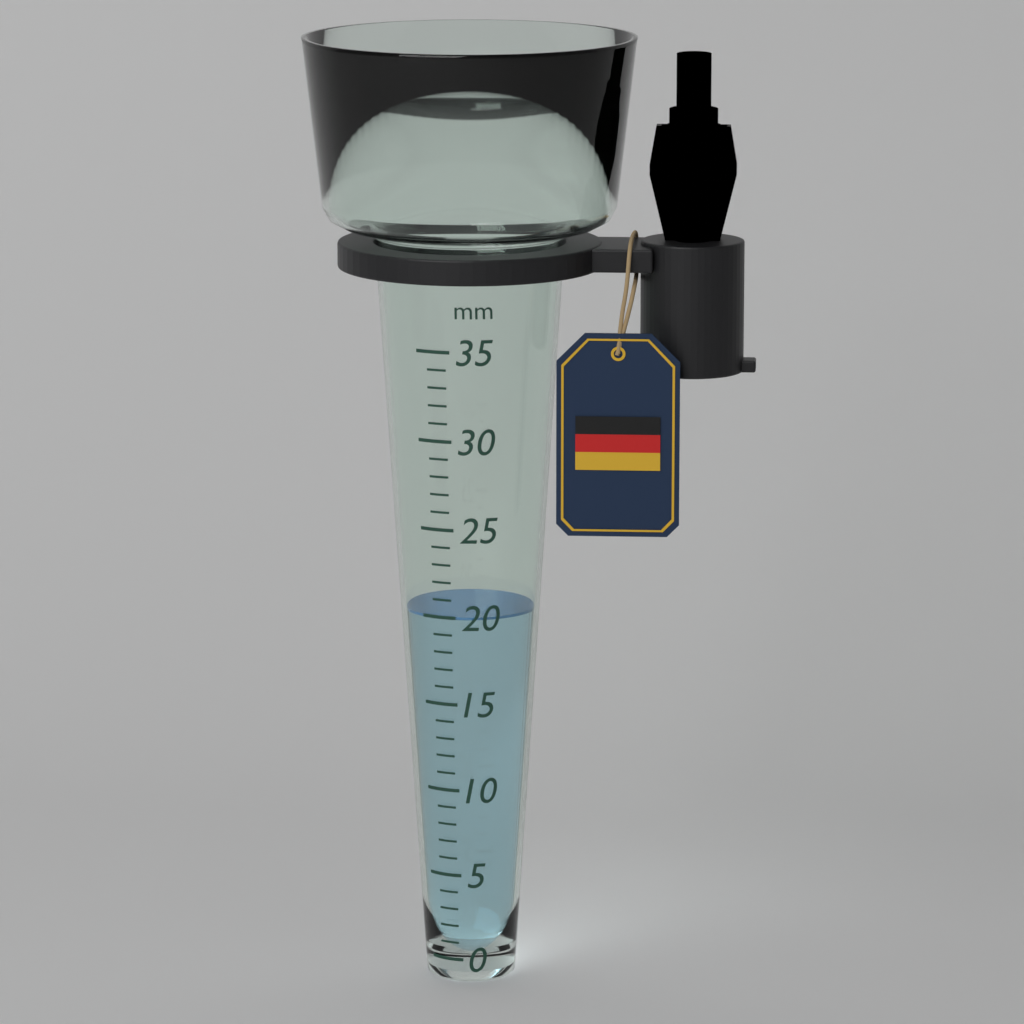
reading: 20 mm
